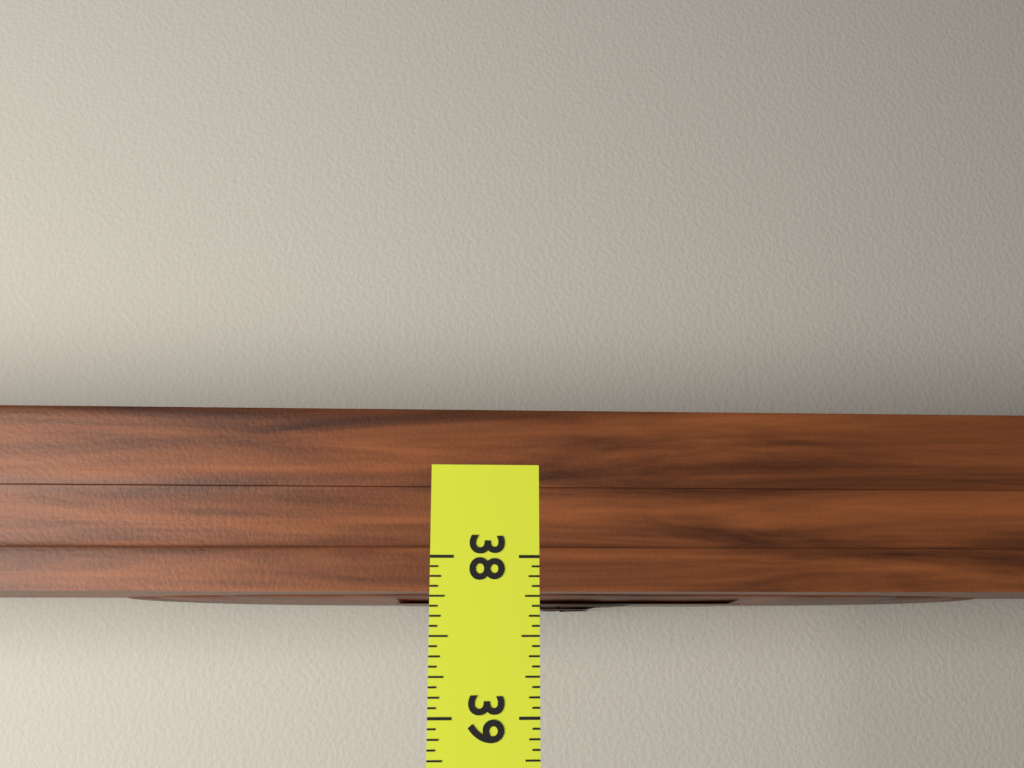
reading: 38.2500 (no unit)
